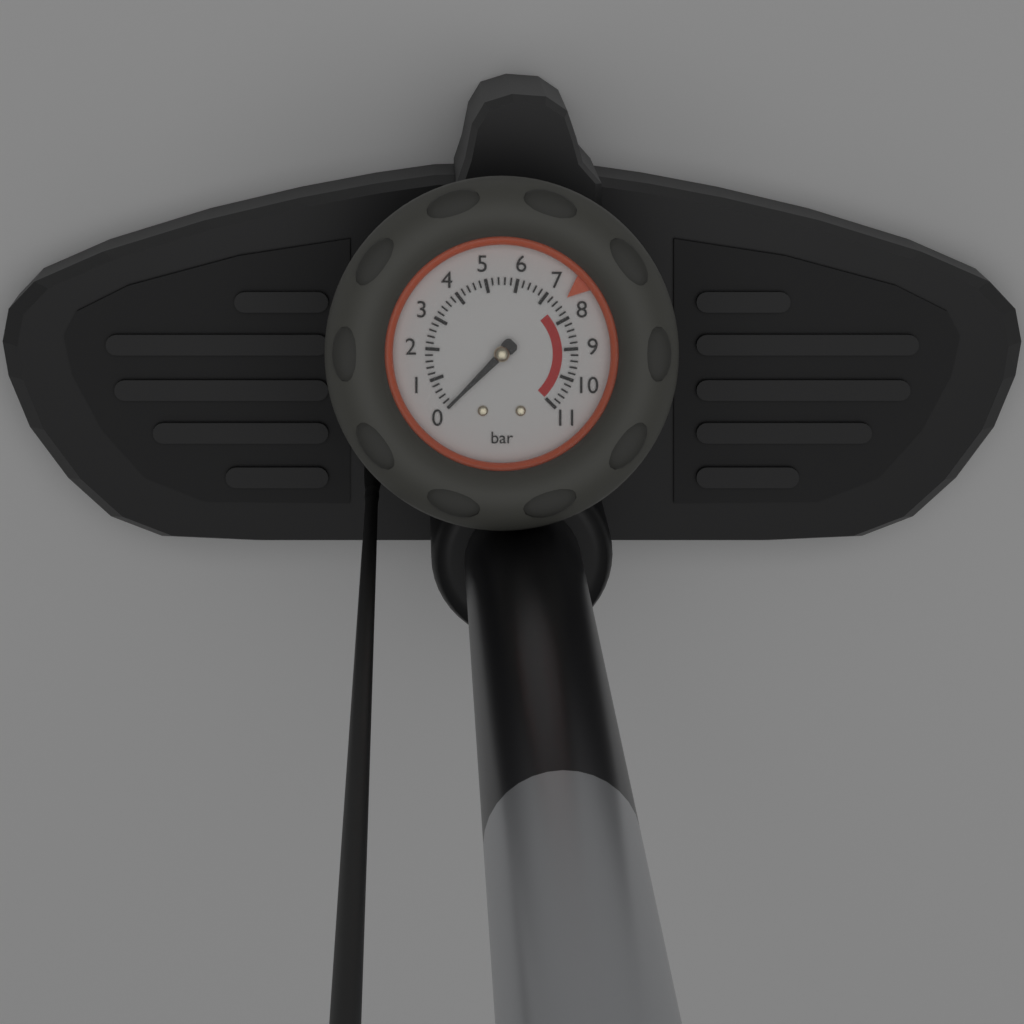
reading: 0.0 bar
